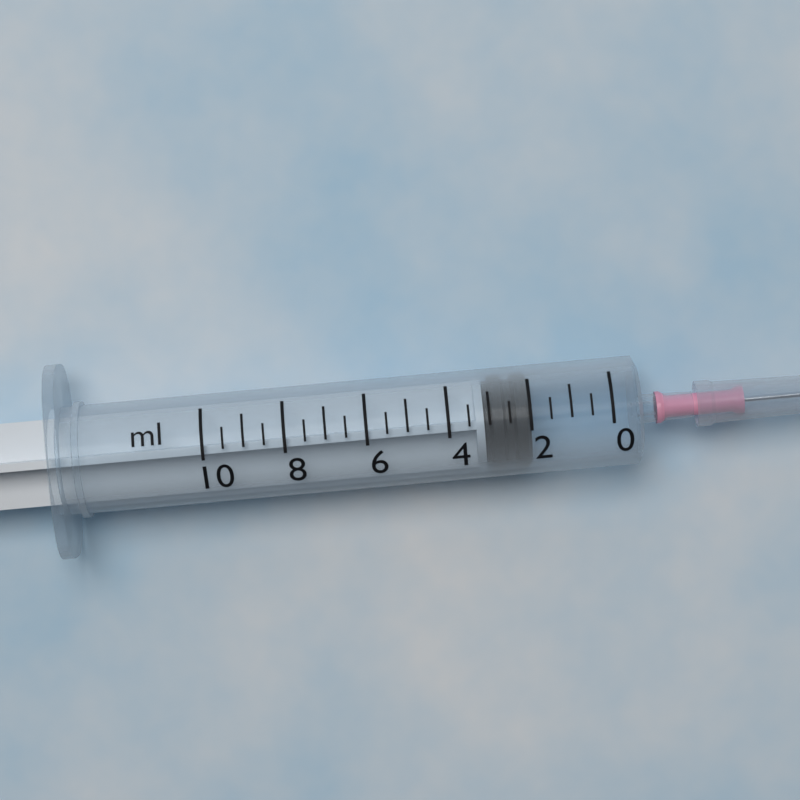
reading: 2.0 ml
